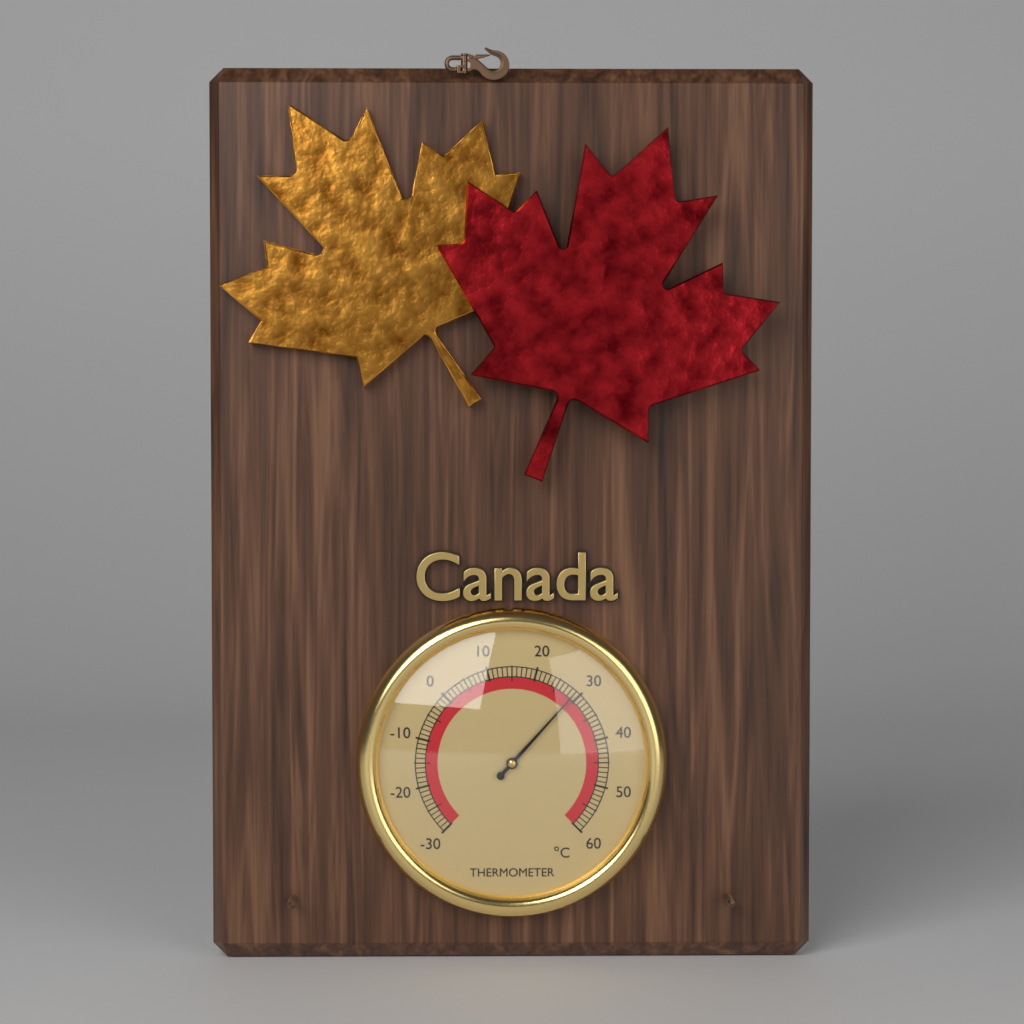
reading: 29 °C
